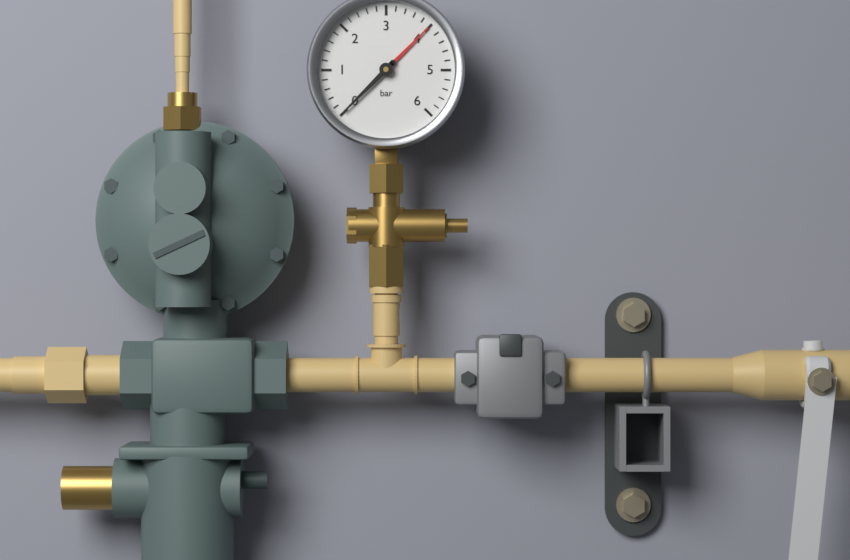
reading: 0.0 bar
